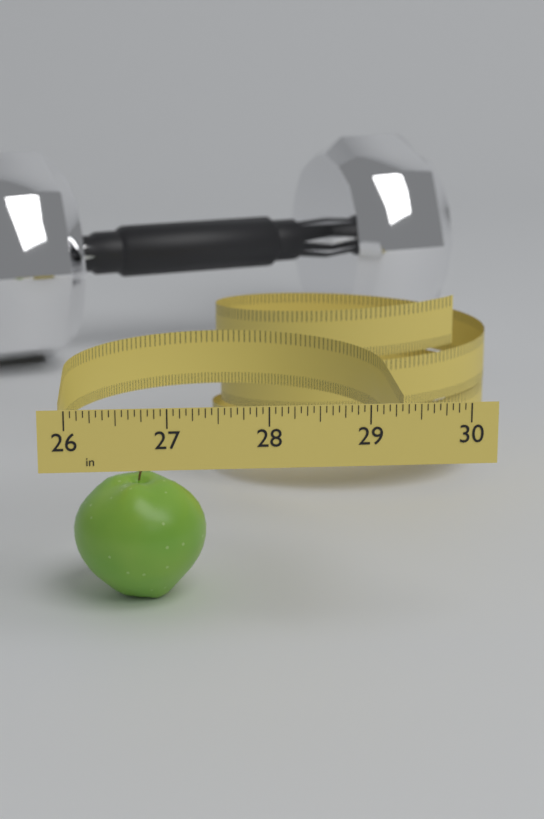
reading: 27.4375 in
